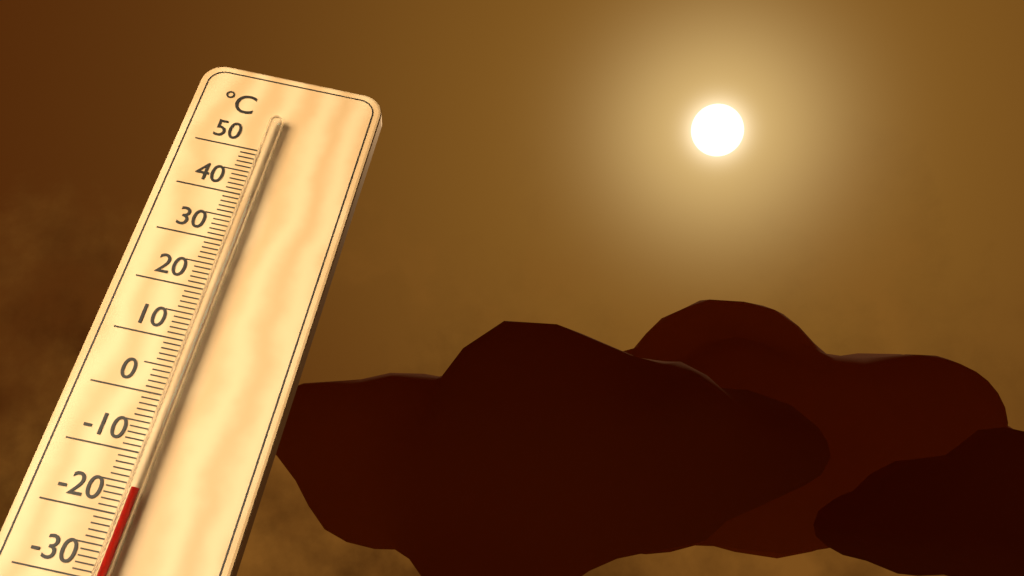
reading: -16 °C
